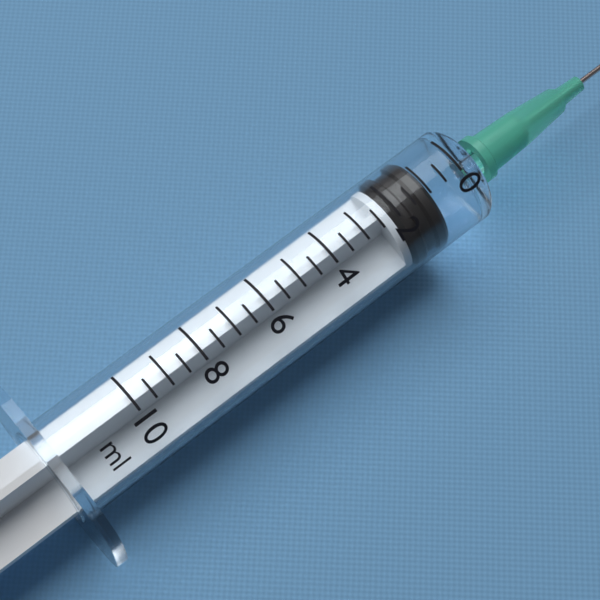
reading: 1.0 ml
